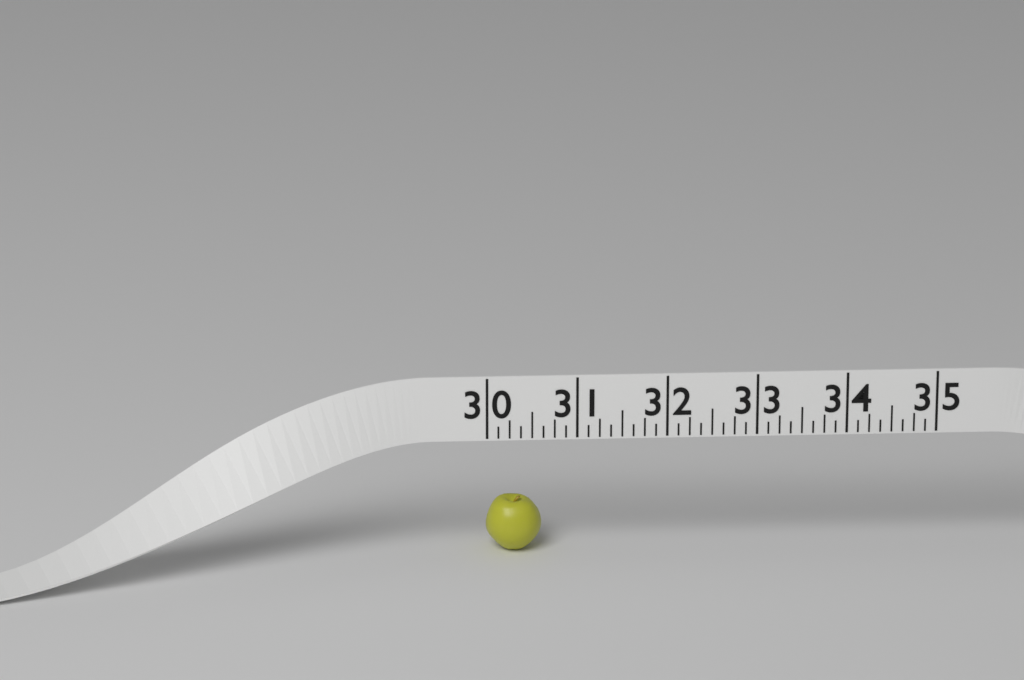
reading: 30.625 (no unit)
